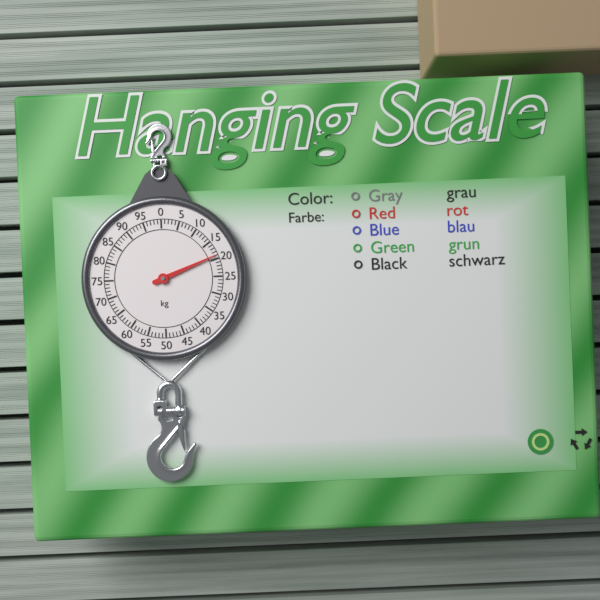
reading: 19 kg
